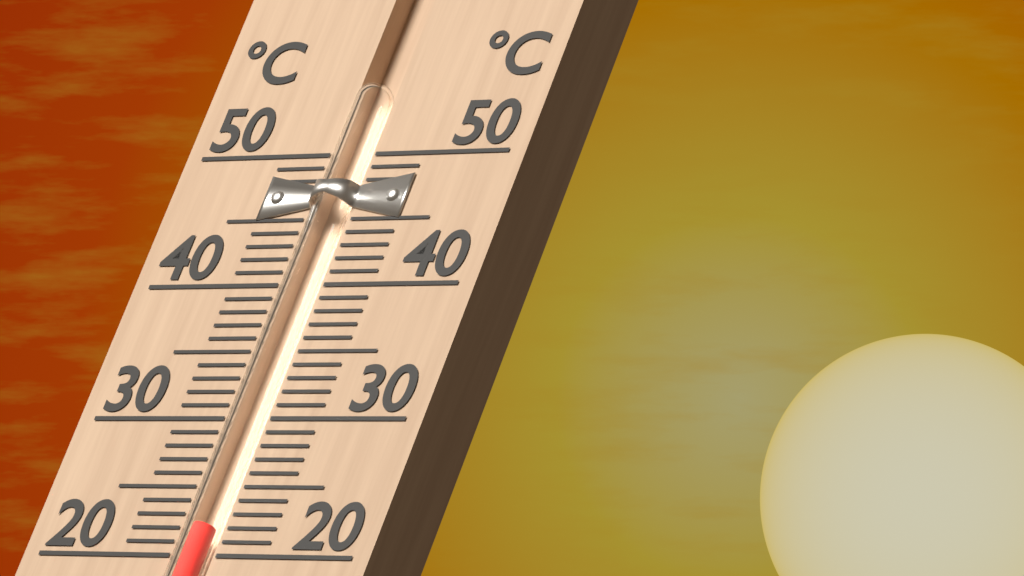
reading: 22 °C
